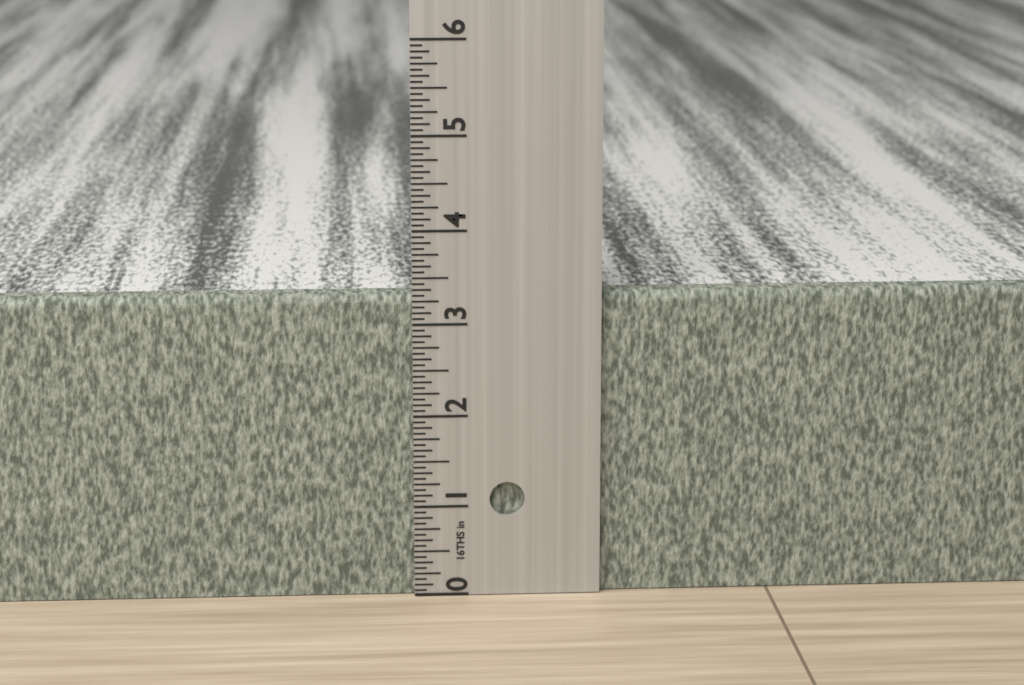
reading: 3.3125 in
